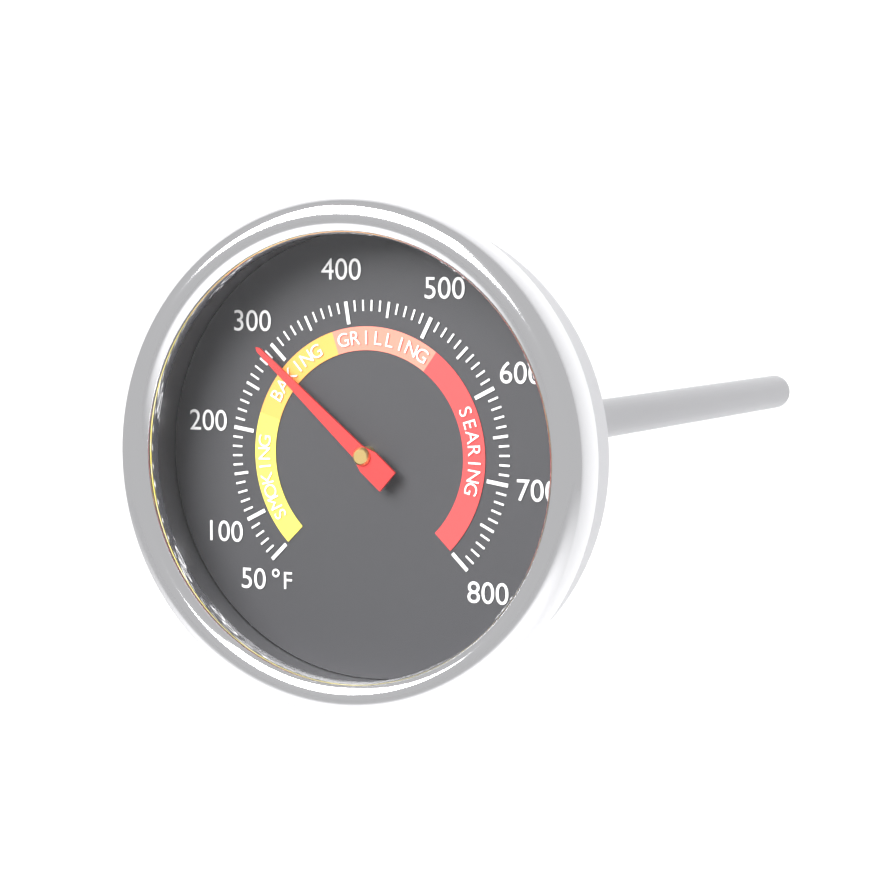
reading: 290 °F
